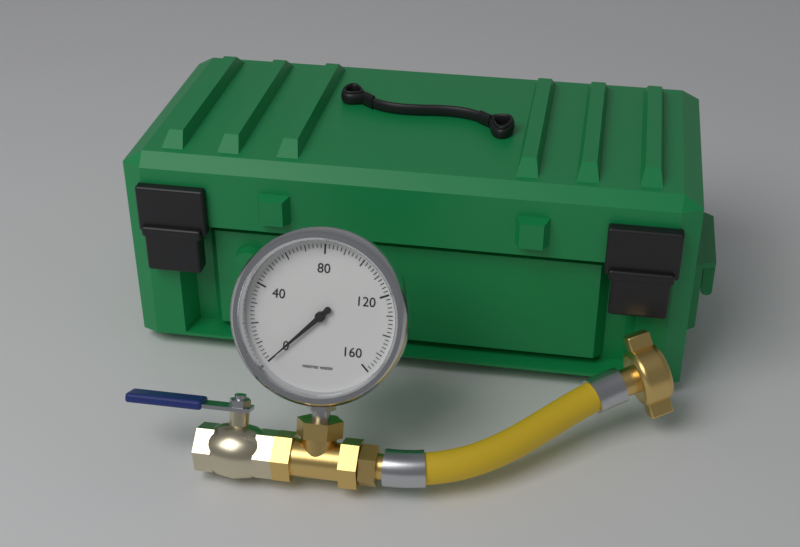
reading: 0 metres water
